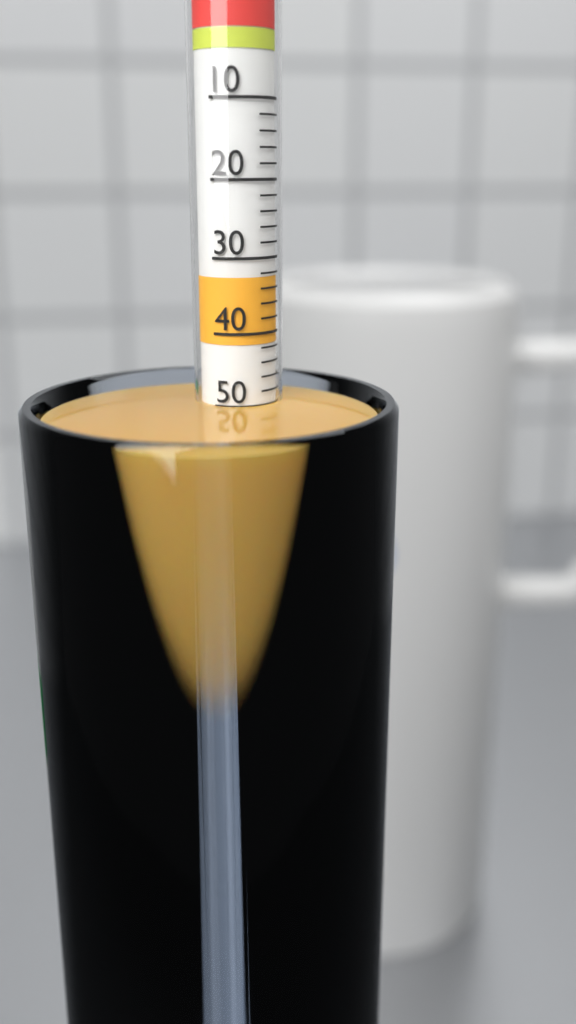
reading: 50 (no unit)
